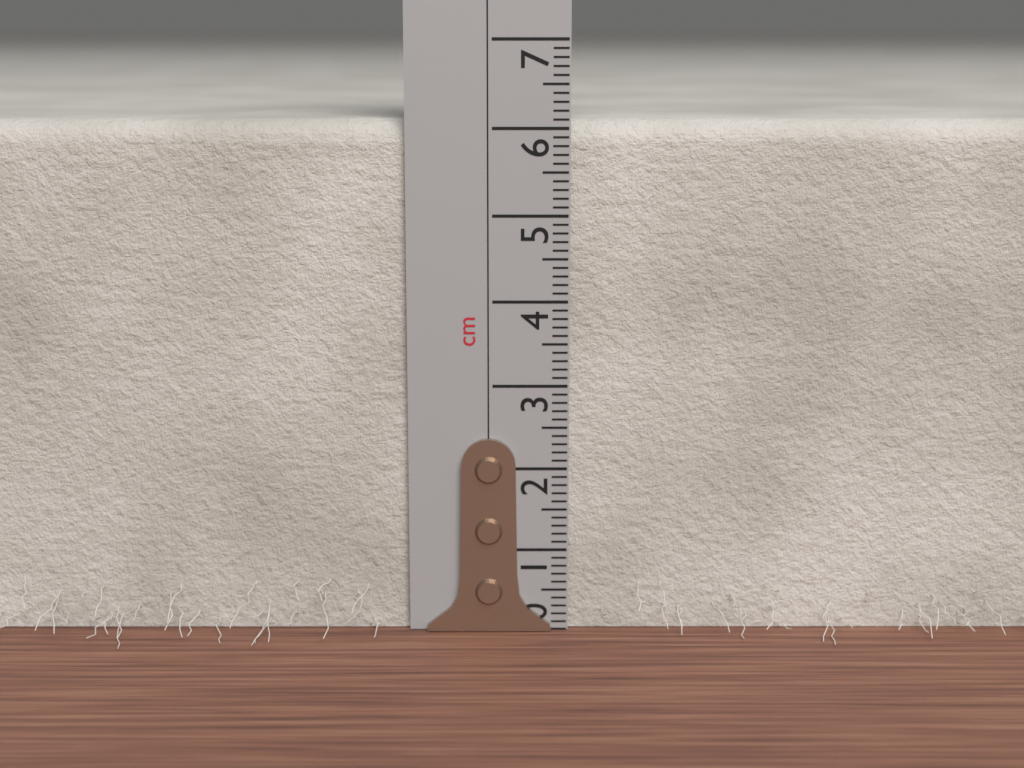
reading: 6.1 cm
